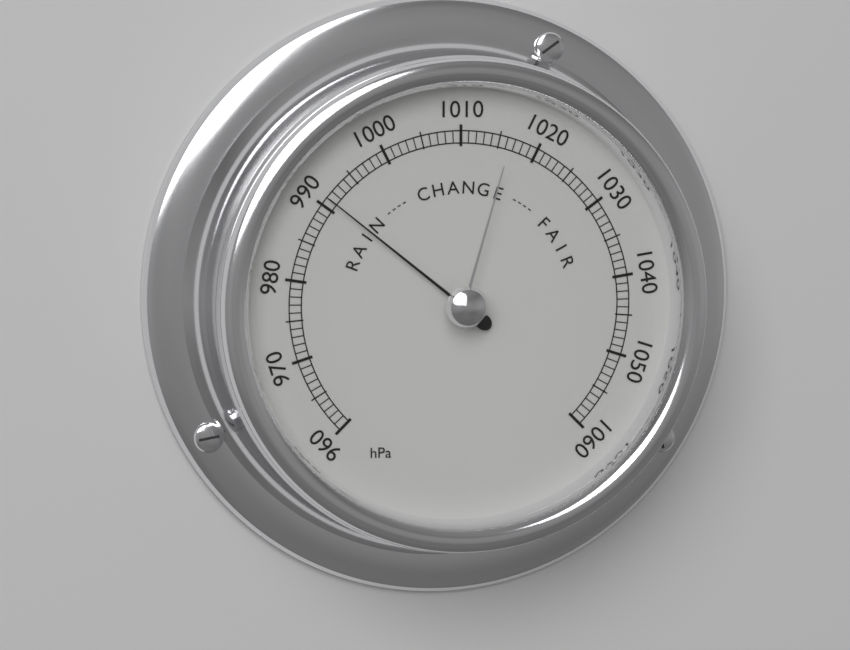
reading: 991 hPa
